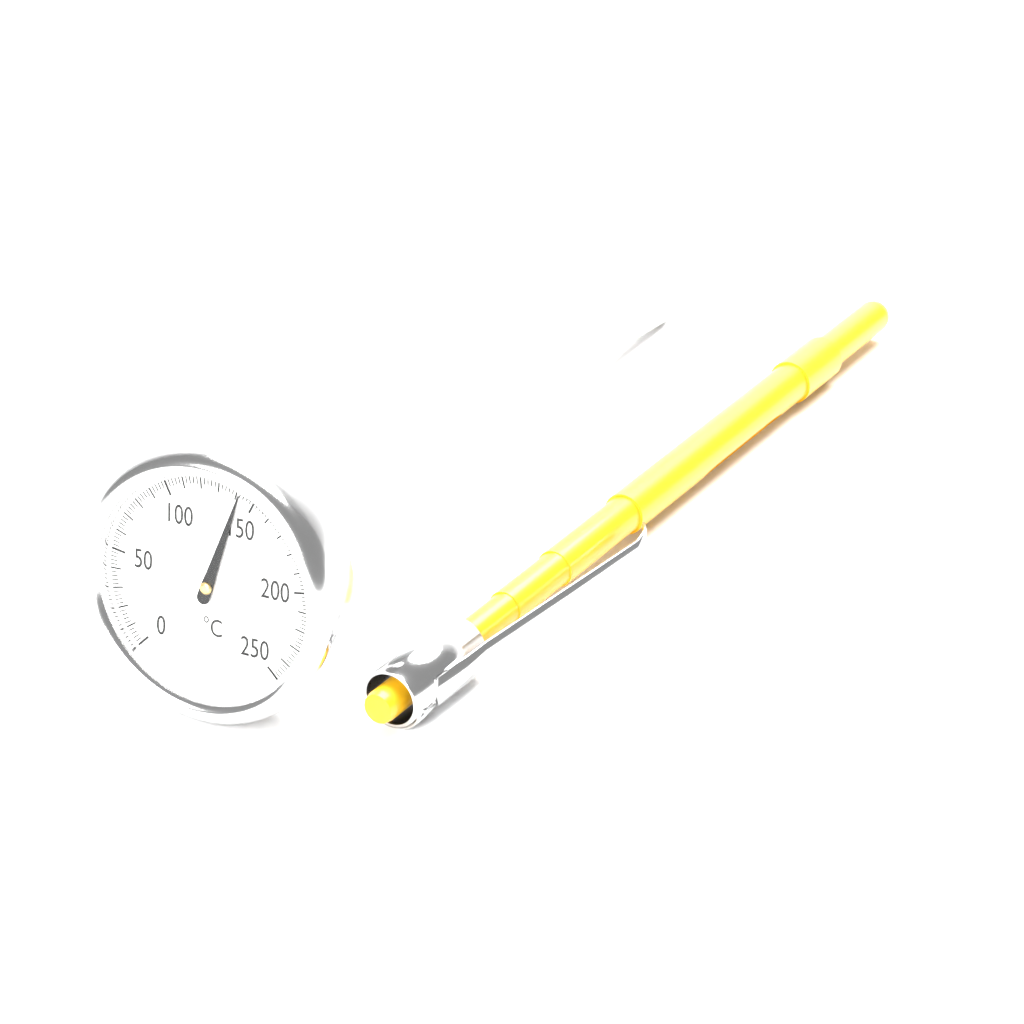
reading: 142 °C
